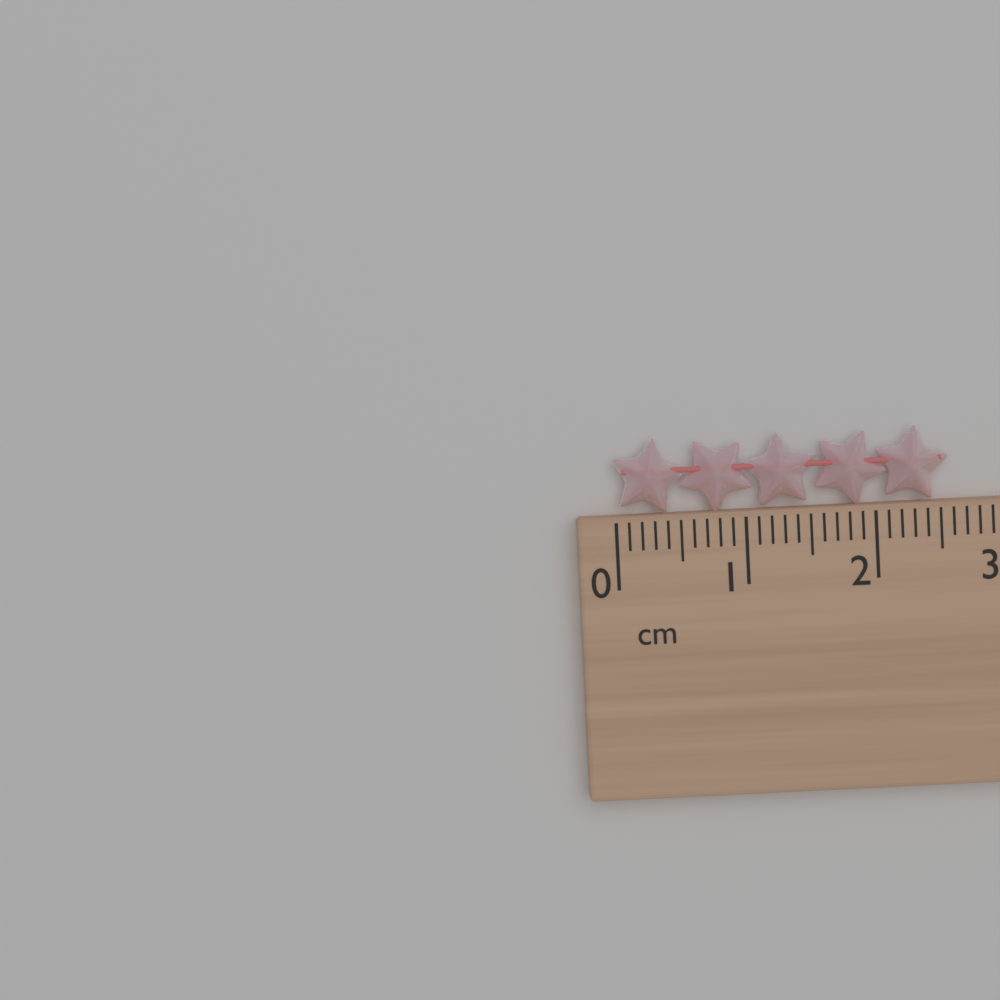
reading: 2.6 cm
